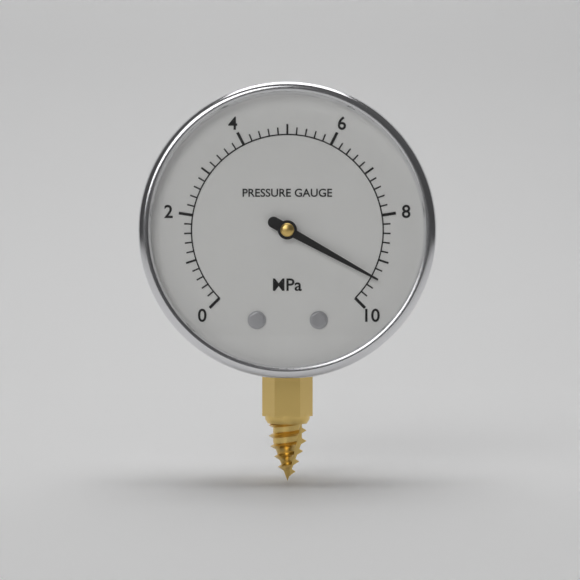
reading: 9.4 MPa
